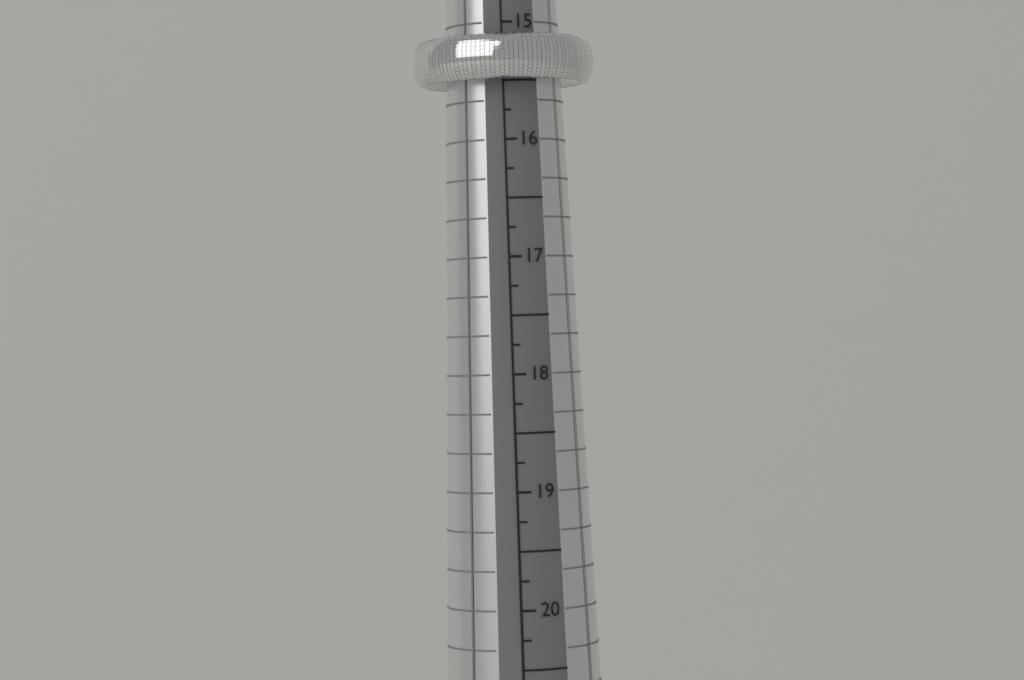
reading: 15.50 mm
